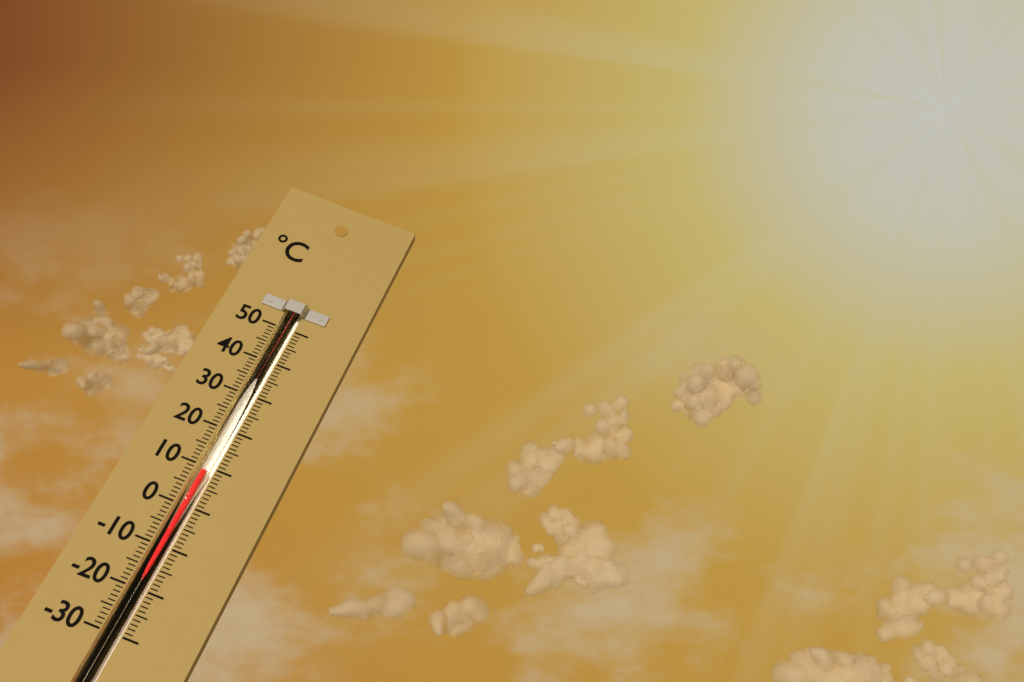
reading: 9 °C
